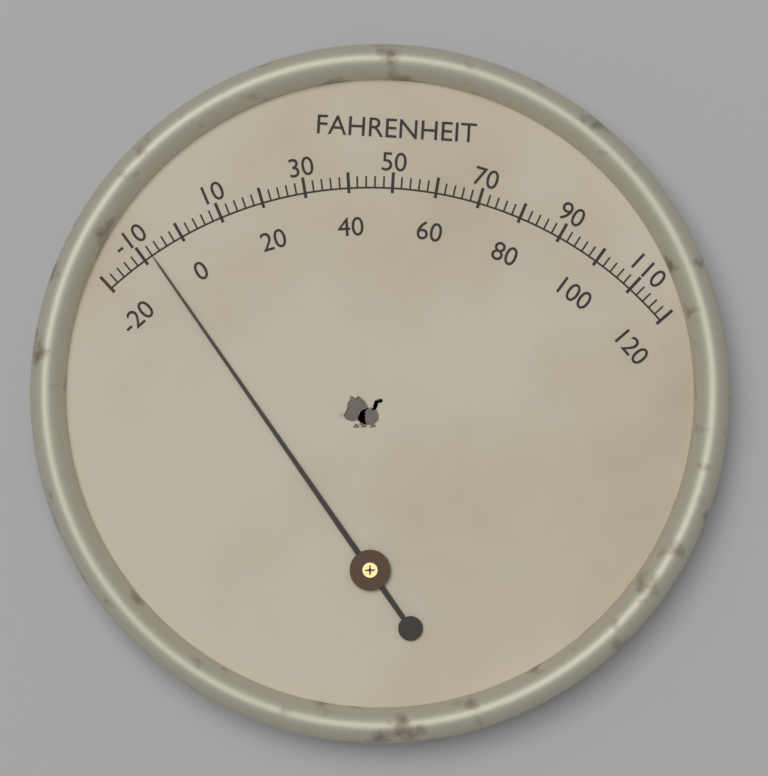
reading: -8 °F
